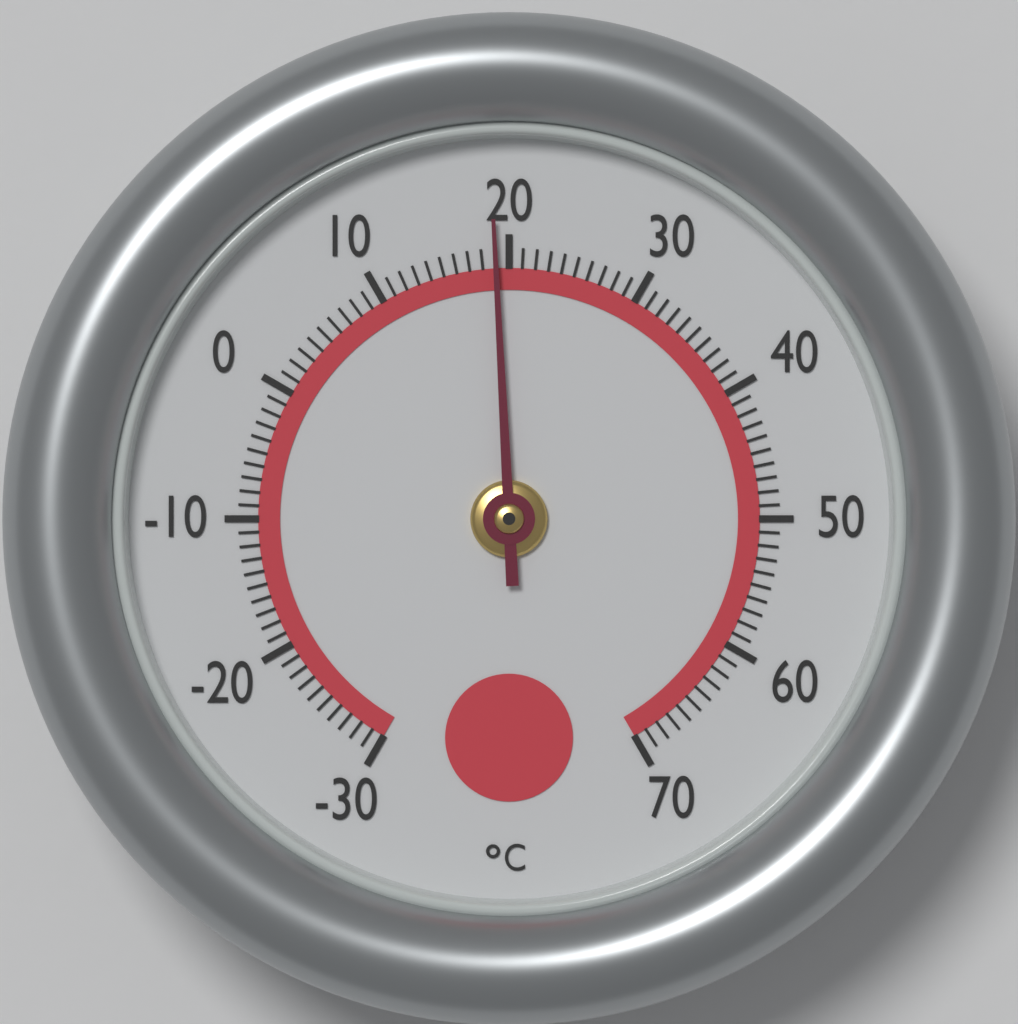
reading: 19 °C
